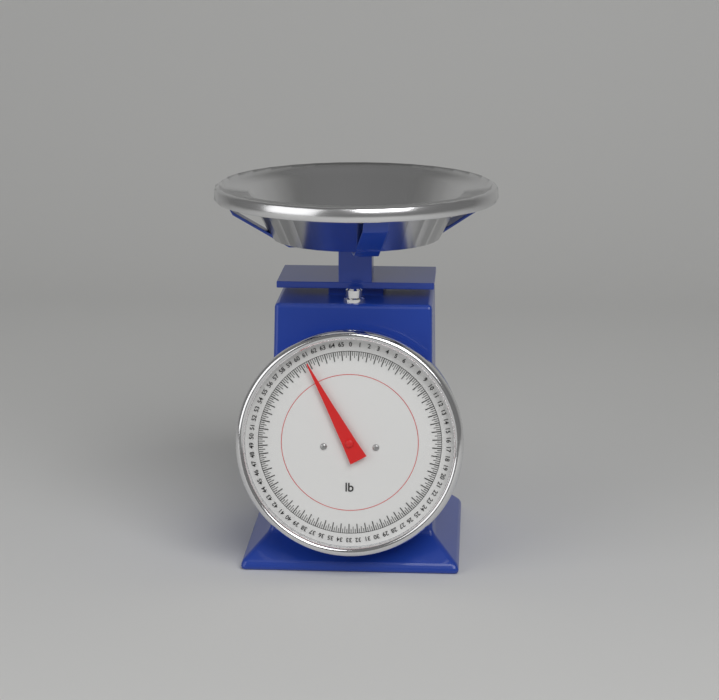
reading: 60.75 lb
